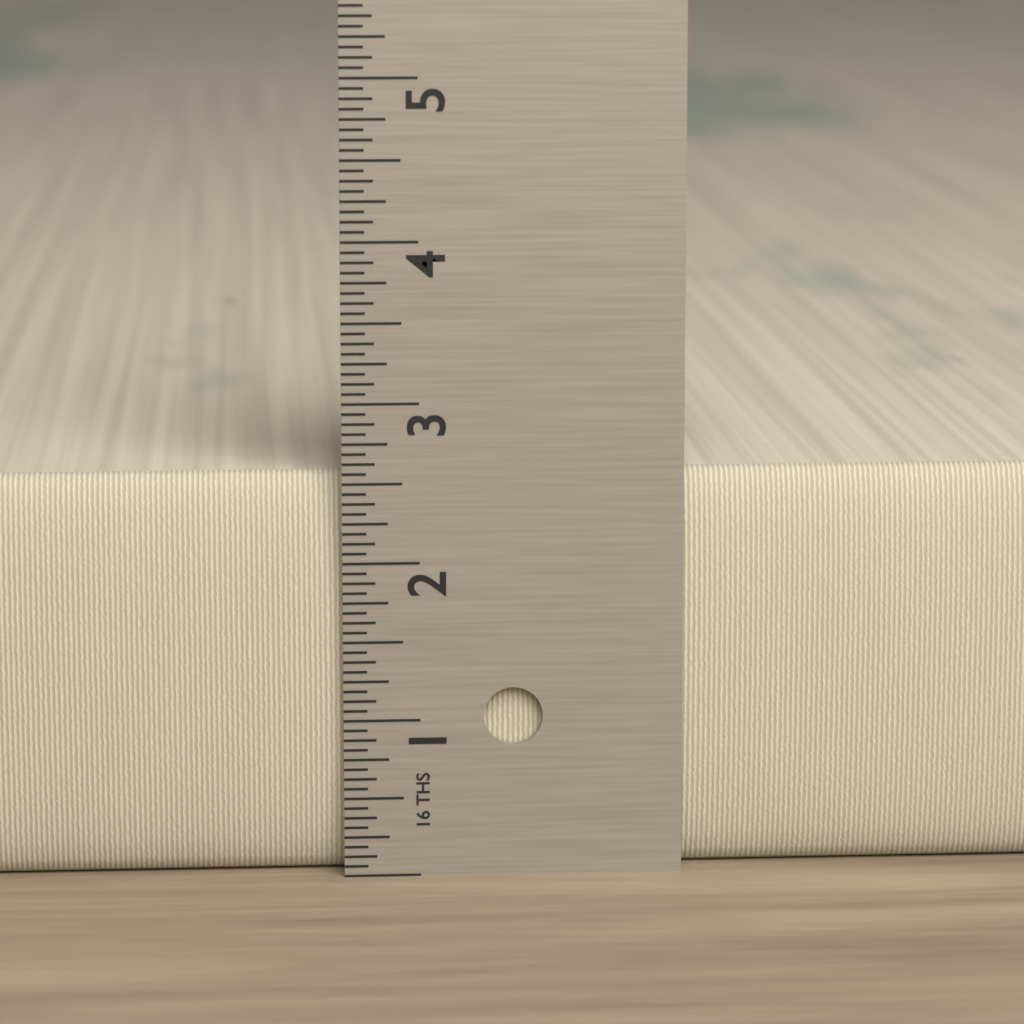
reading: 2.5625 in
